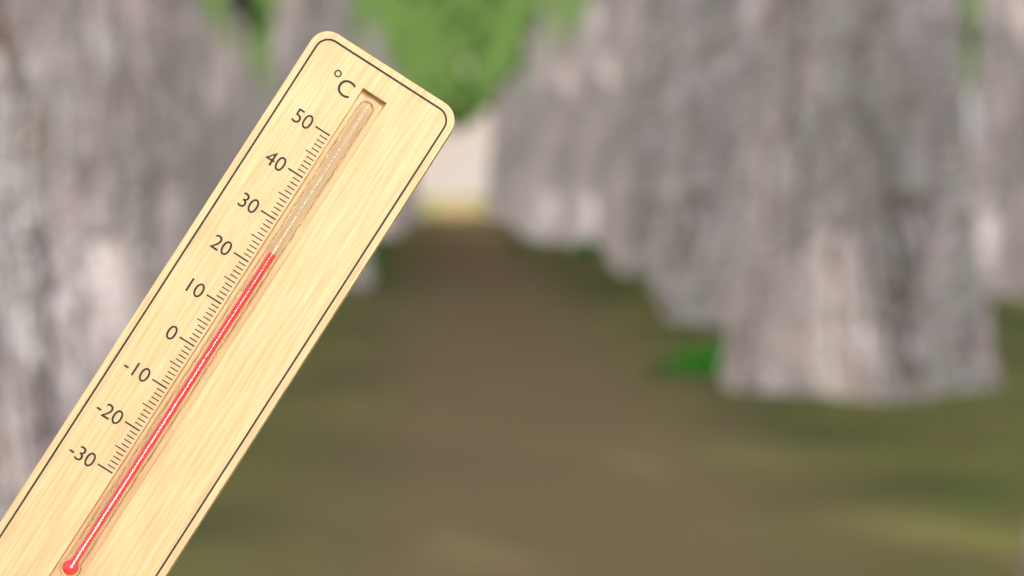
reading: 24 °C
